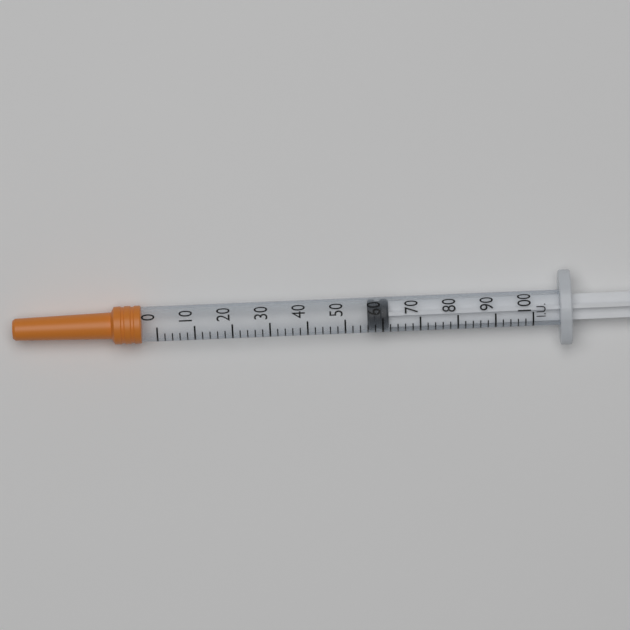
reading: 56 IU
